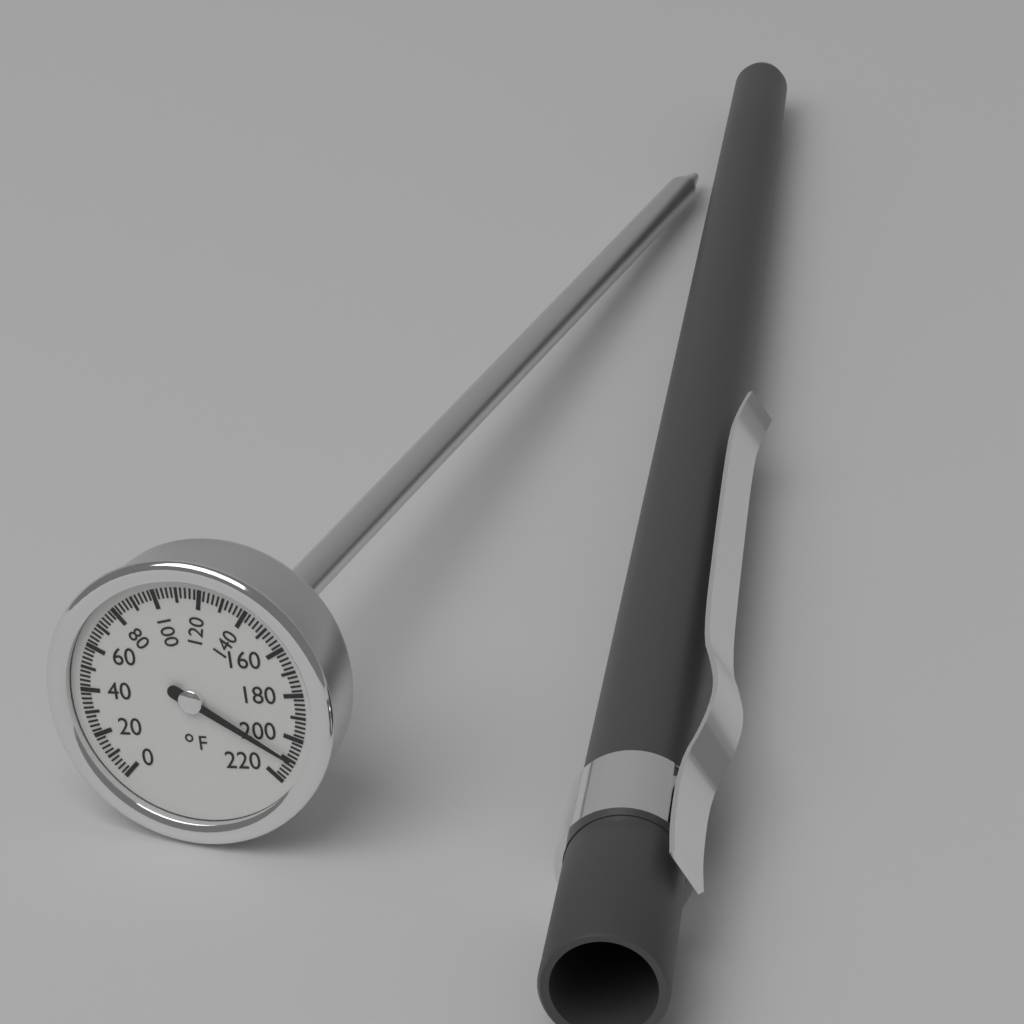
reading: 210 °F
